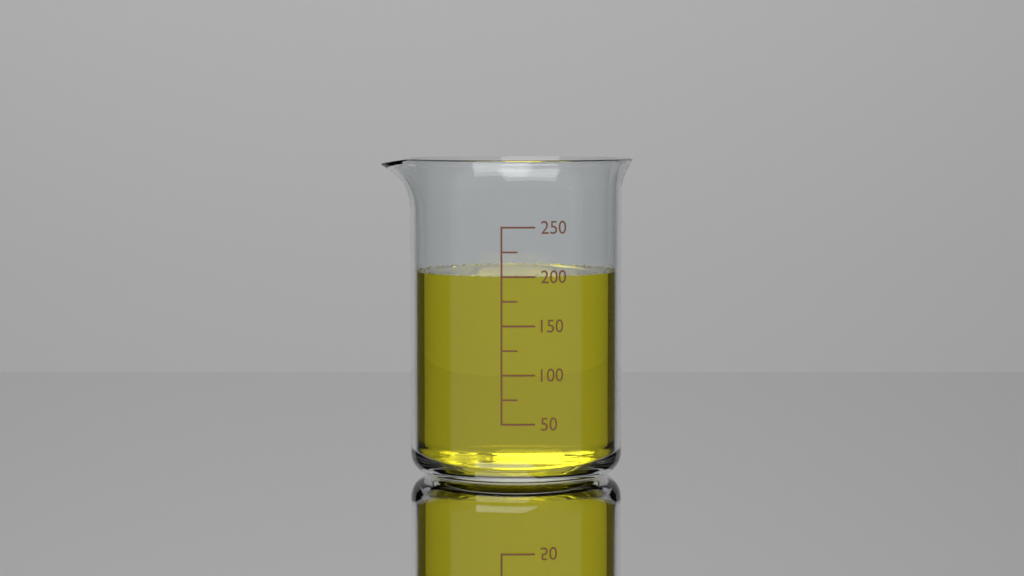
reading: 200 (no unit)
